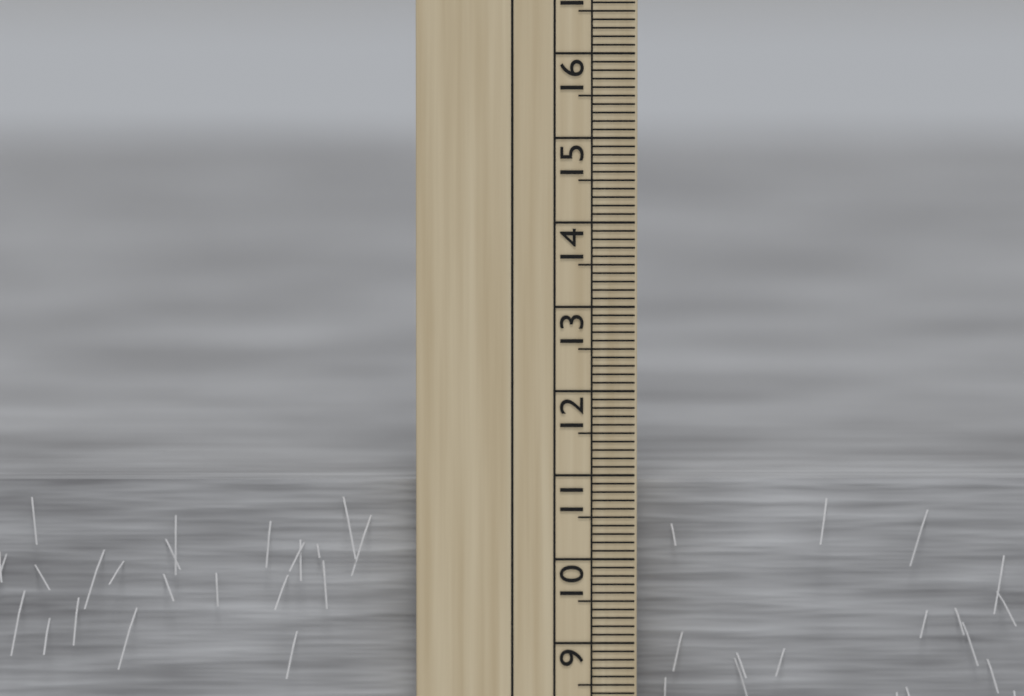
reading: 10.9 cm
